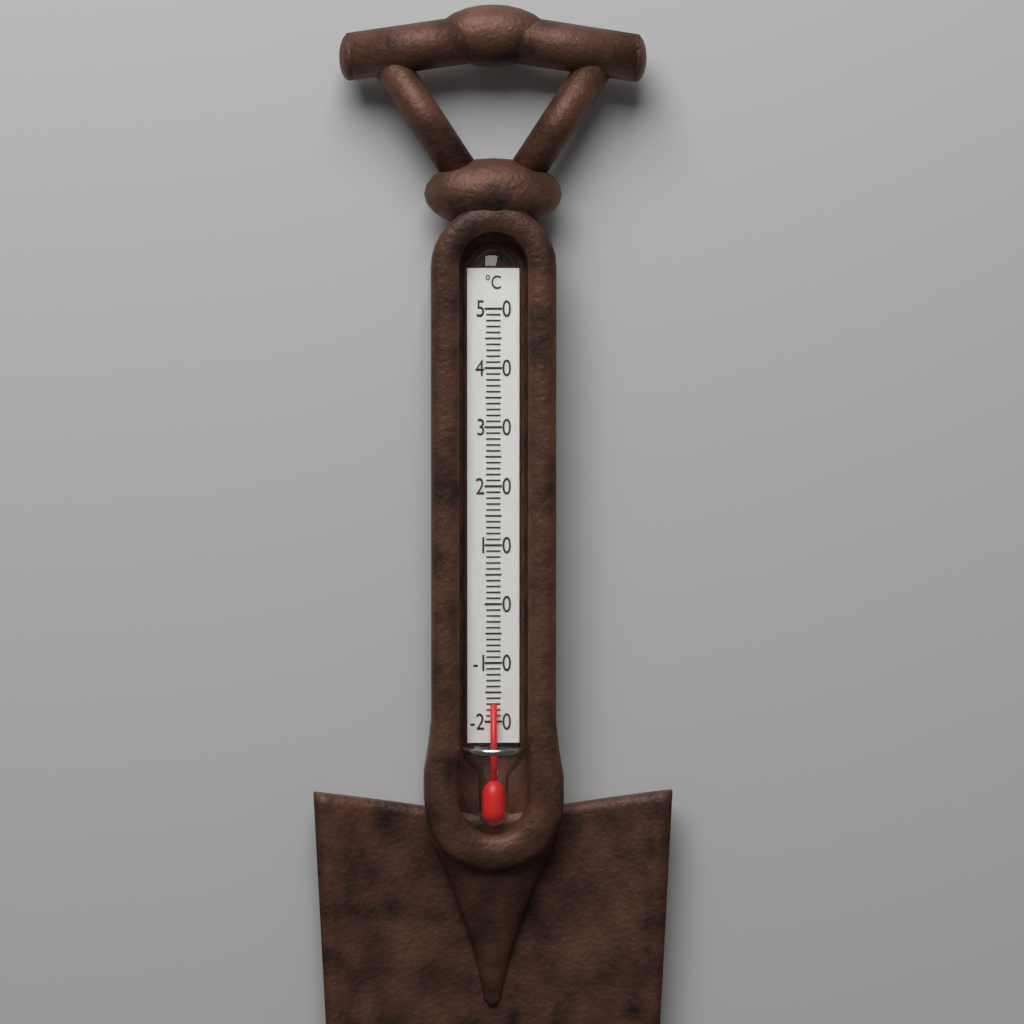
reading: -17 °C
